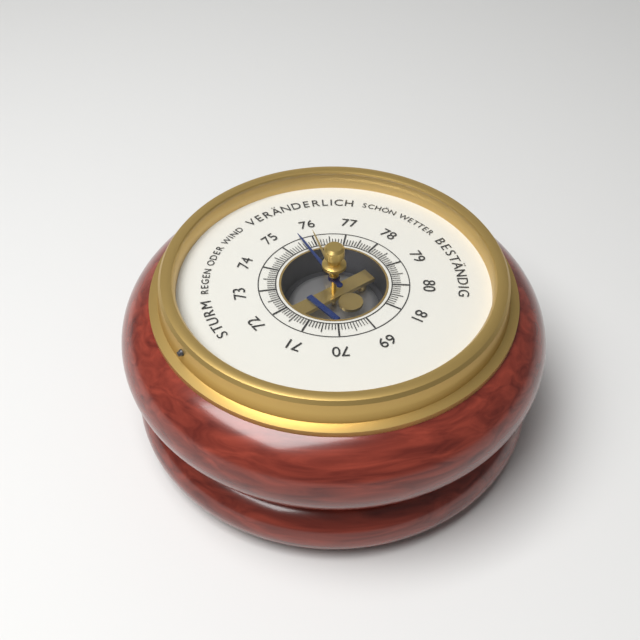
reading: 75.6 (no unit)
